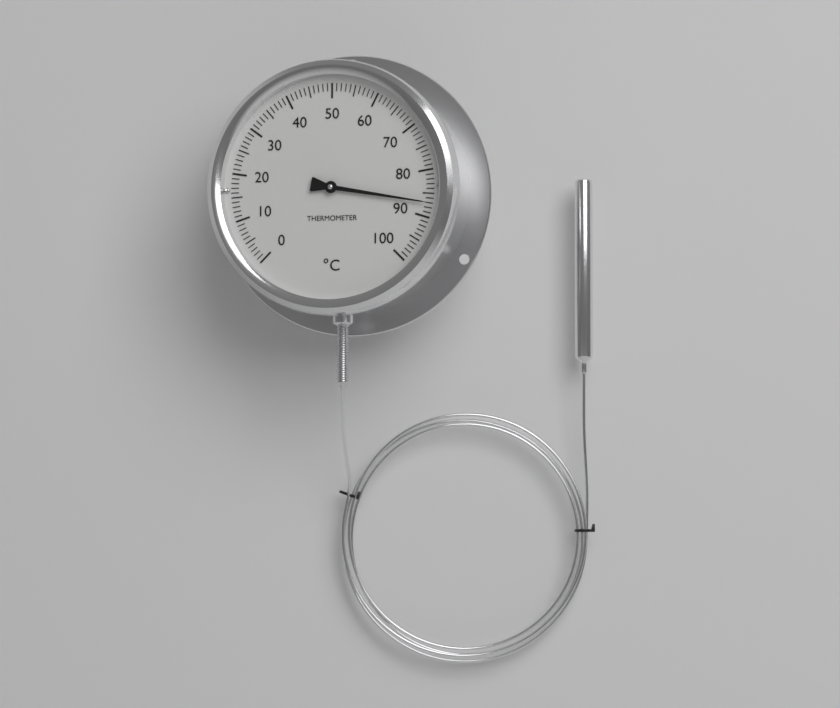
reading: 87 °C
